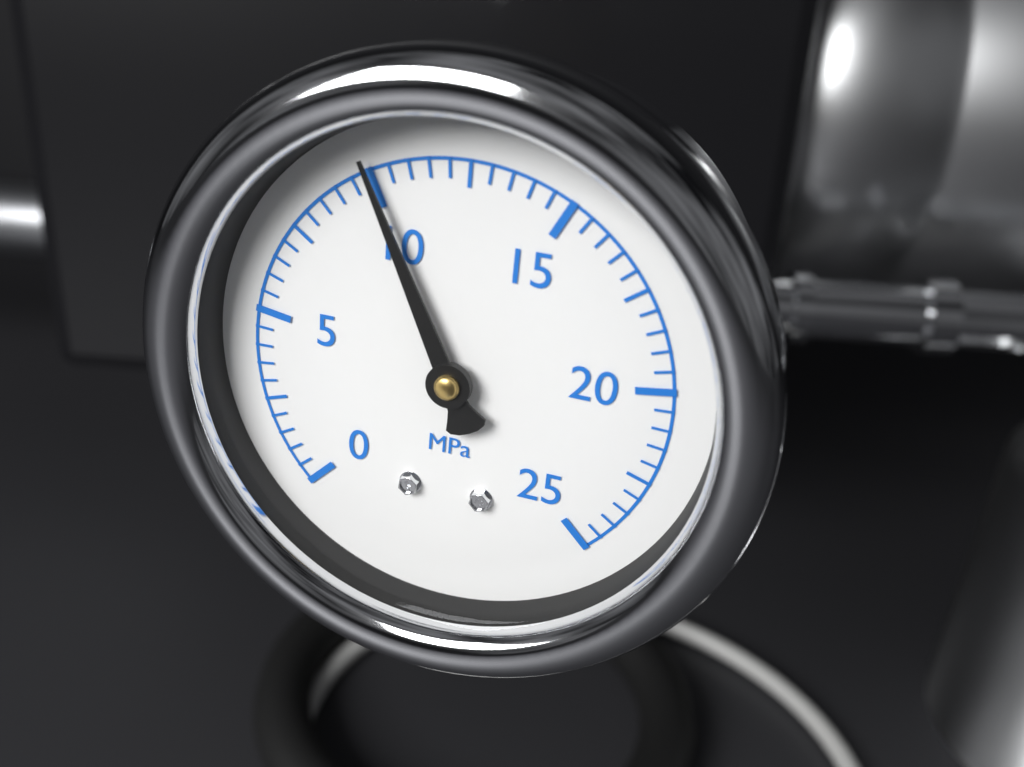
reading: 10.0 MPa
